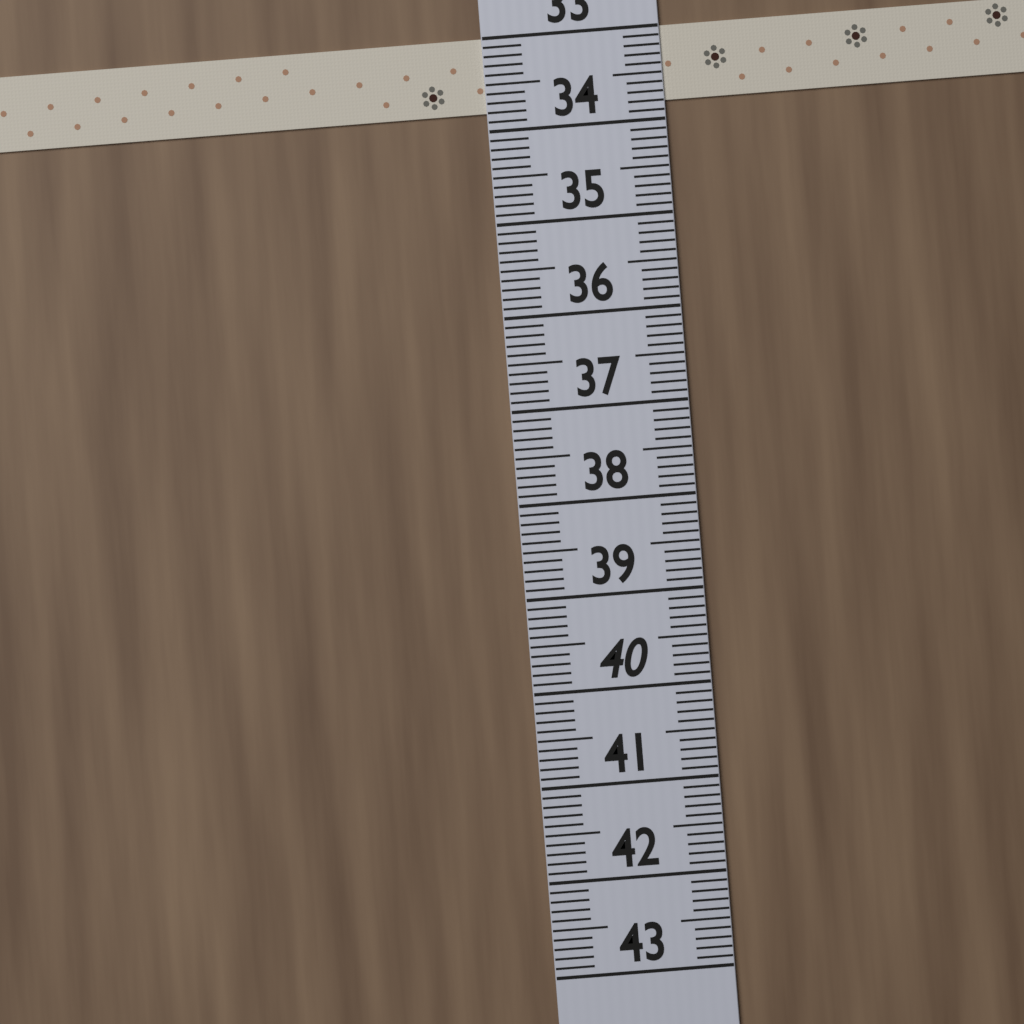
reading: 33.8 (no unit)
